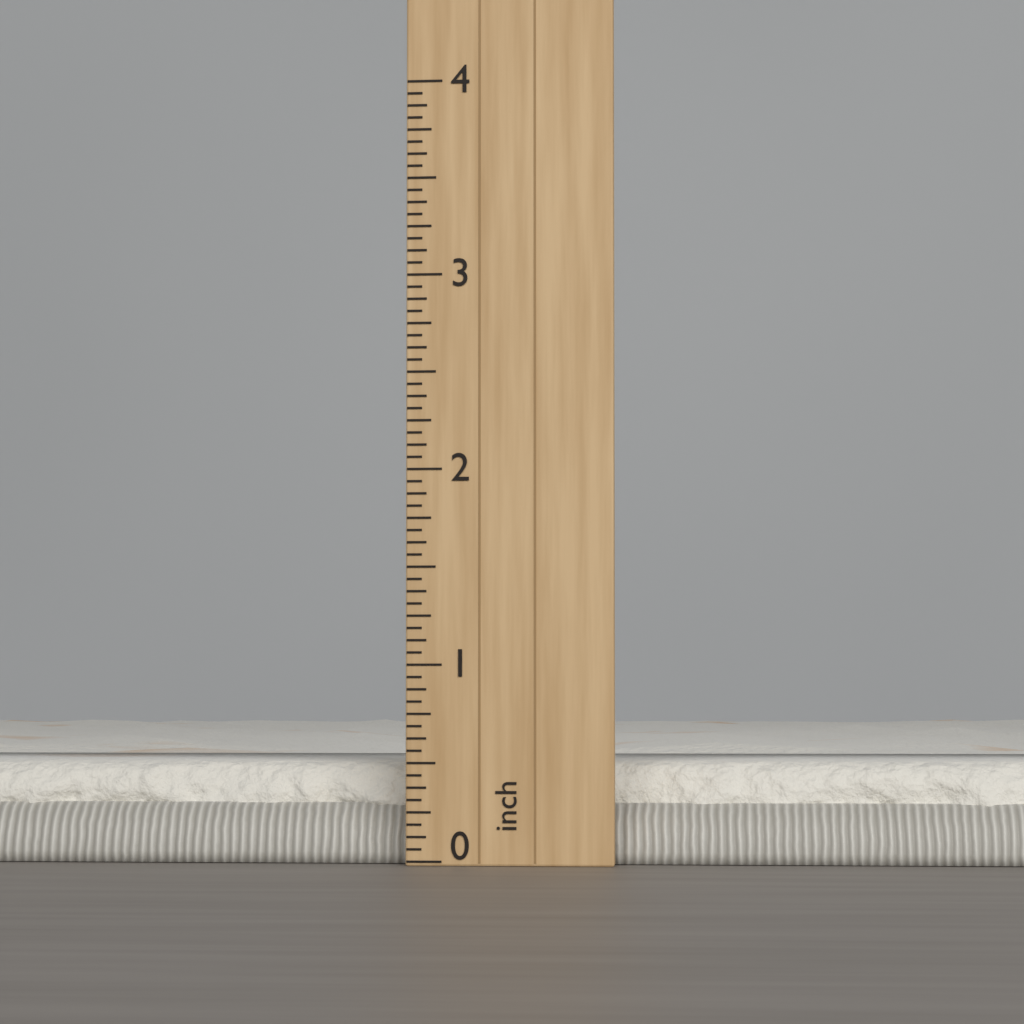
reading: 0.5000 inch
